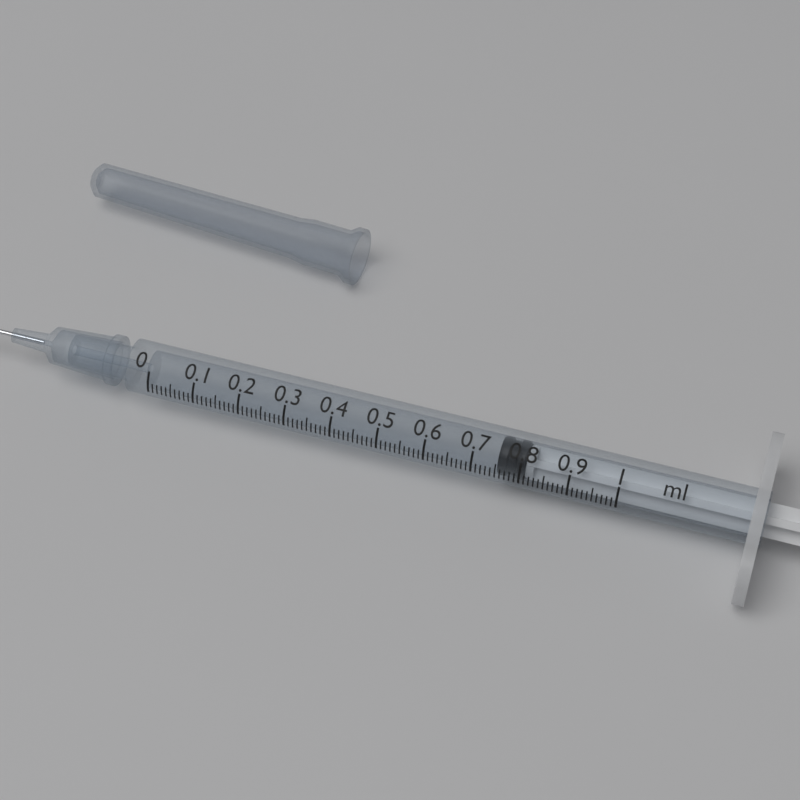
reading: 0.75 ml
